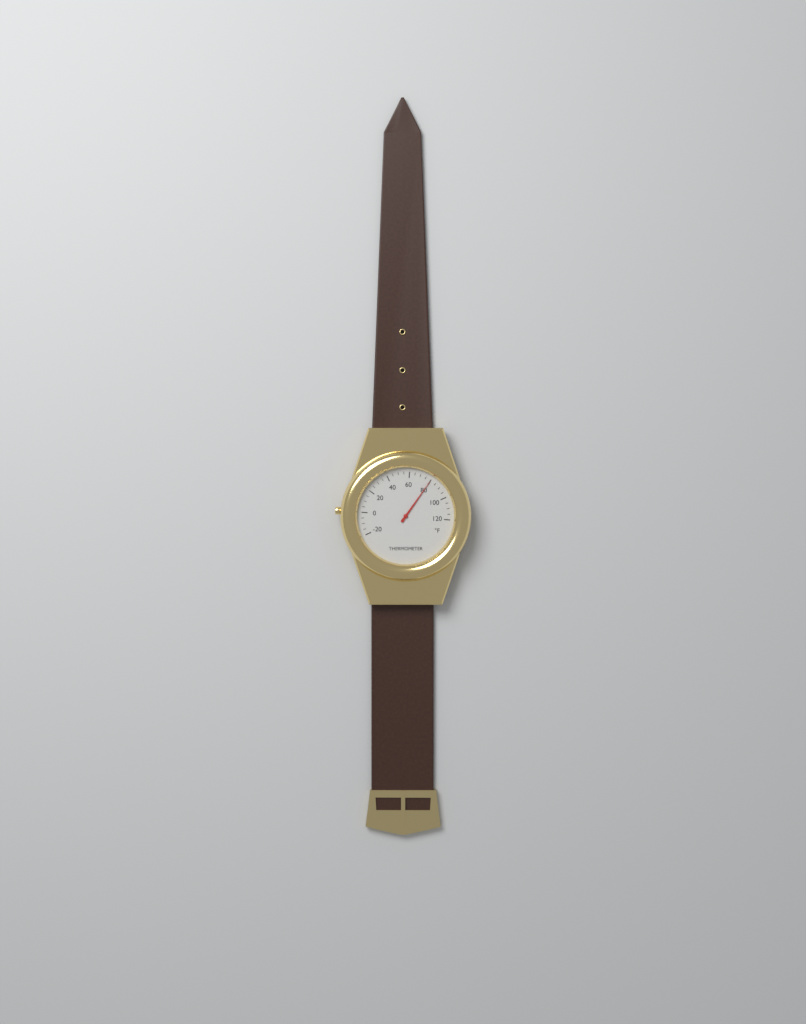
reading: 80 °F
